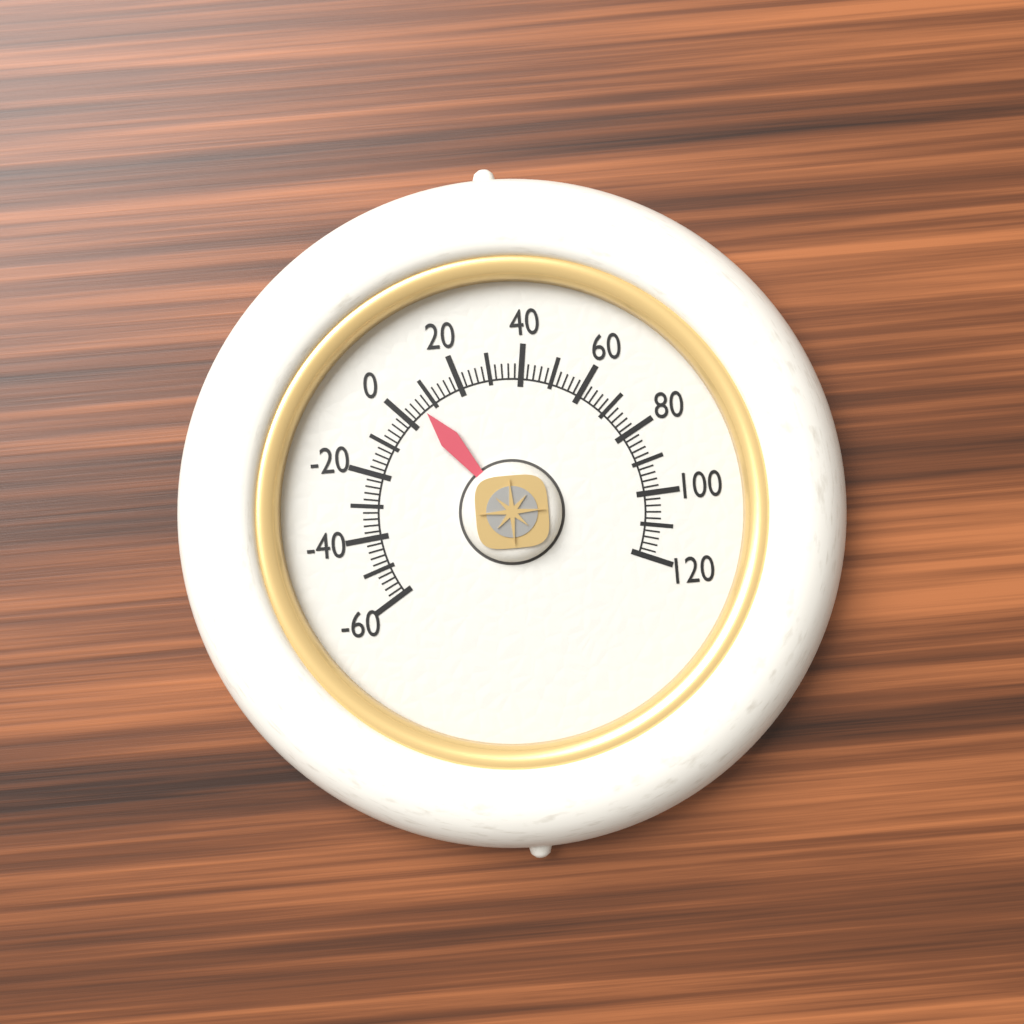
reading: 6 (no unit)
